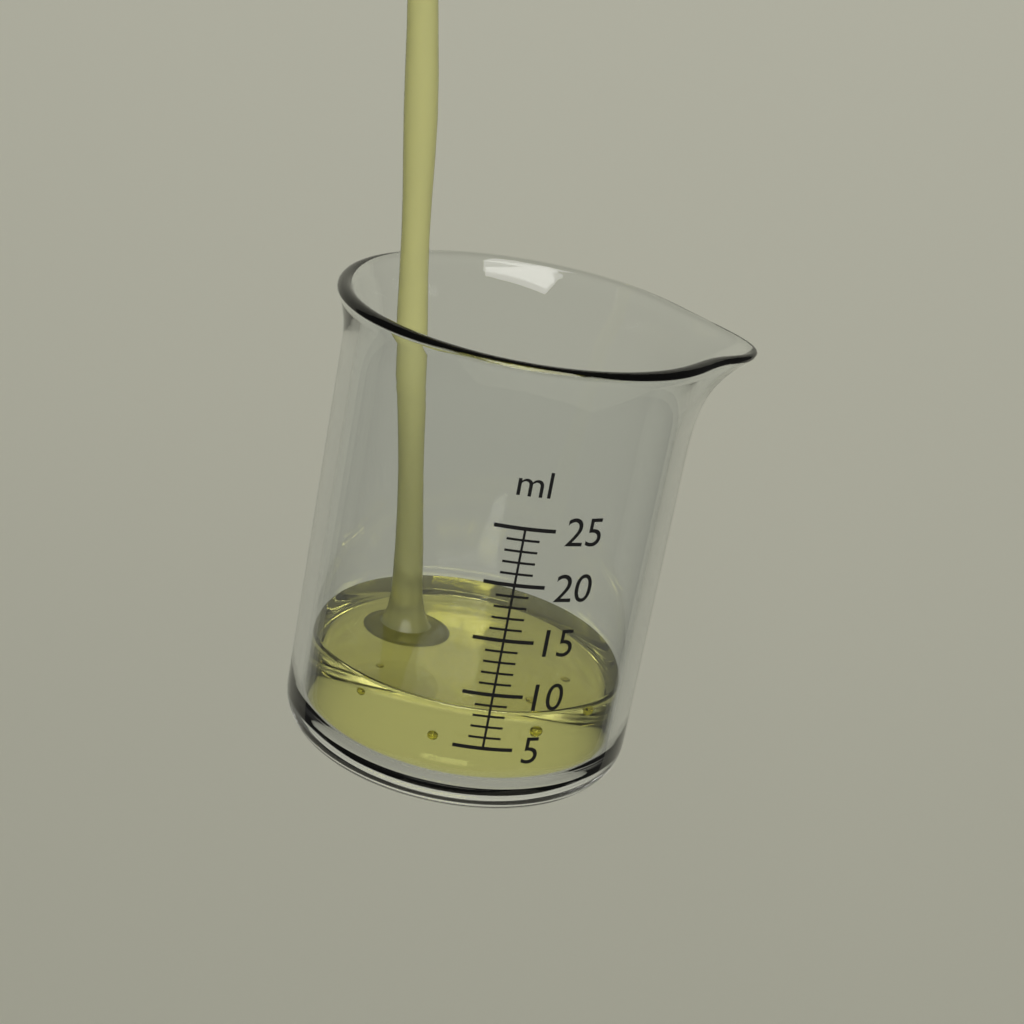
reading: 8 ml
